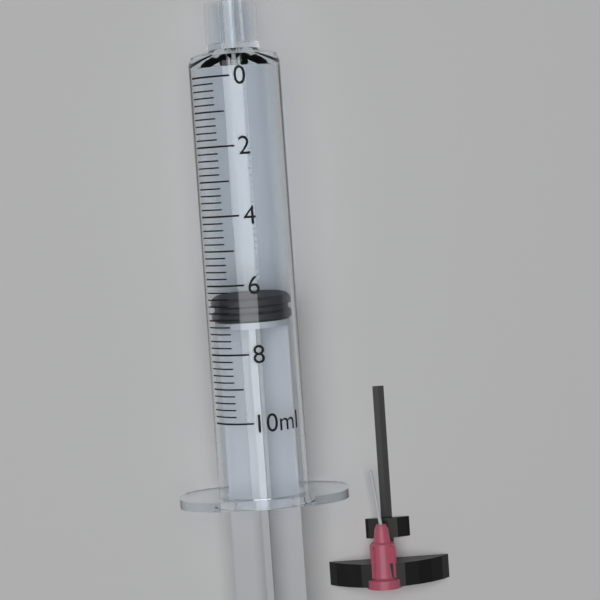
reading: 6.4 ml
